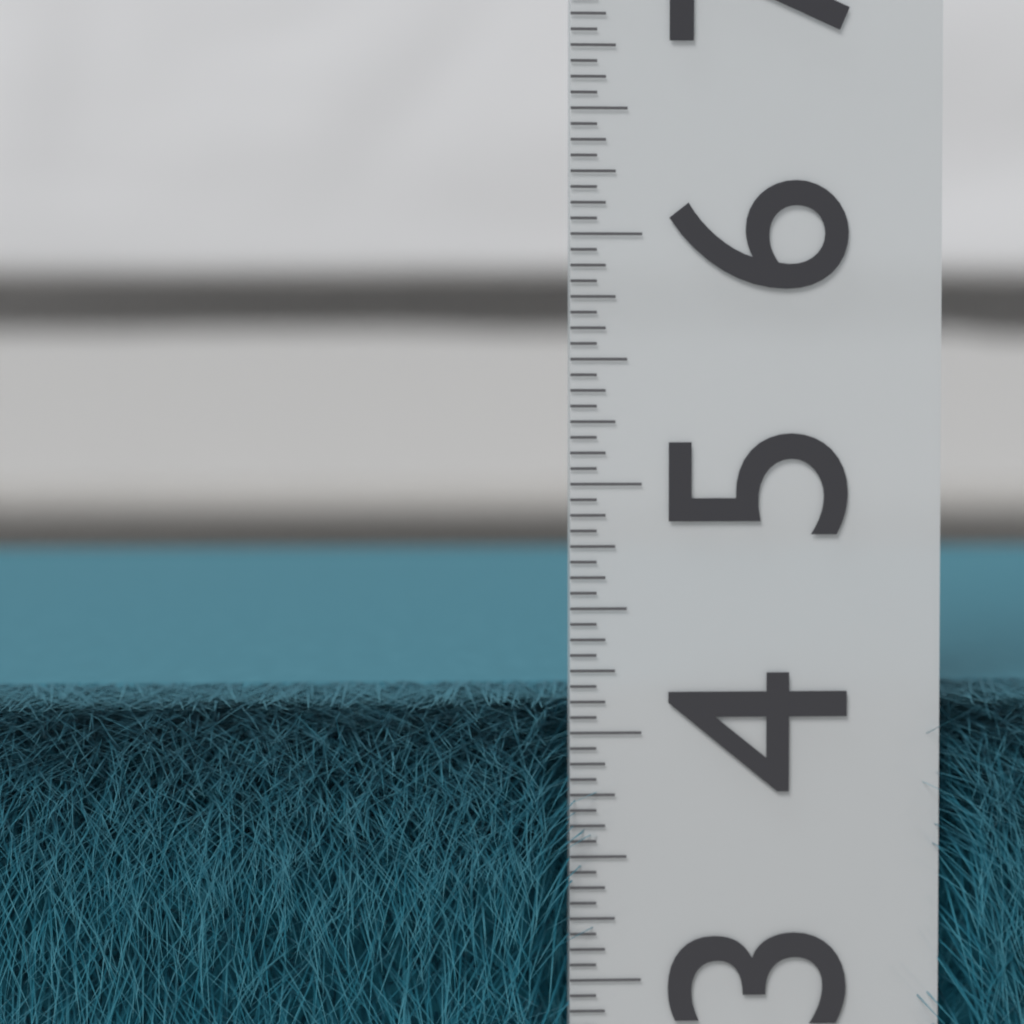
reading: 4.1250 (no unit)
